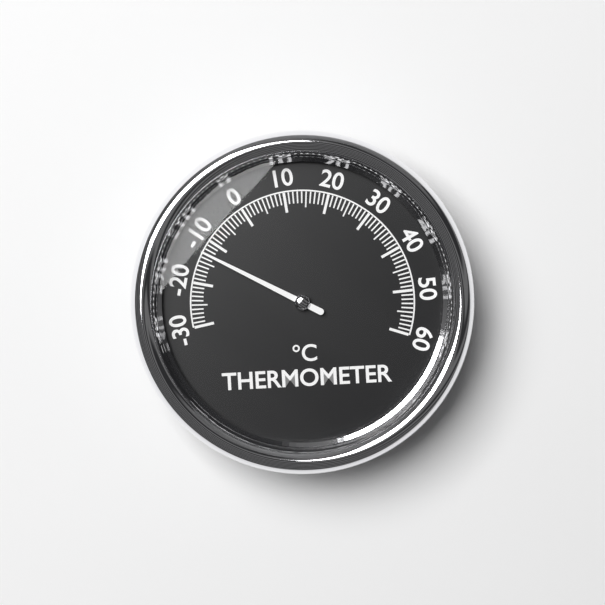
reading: -13 °C
